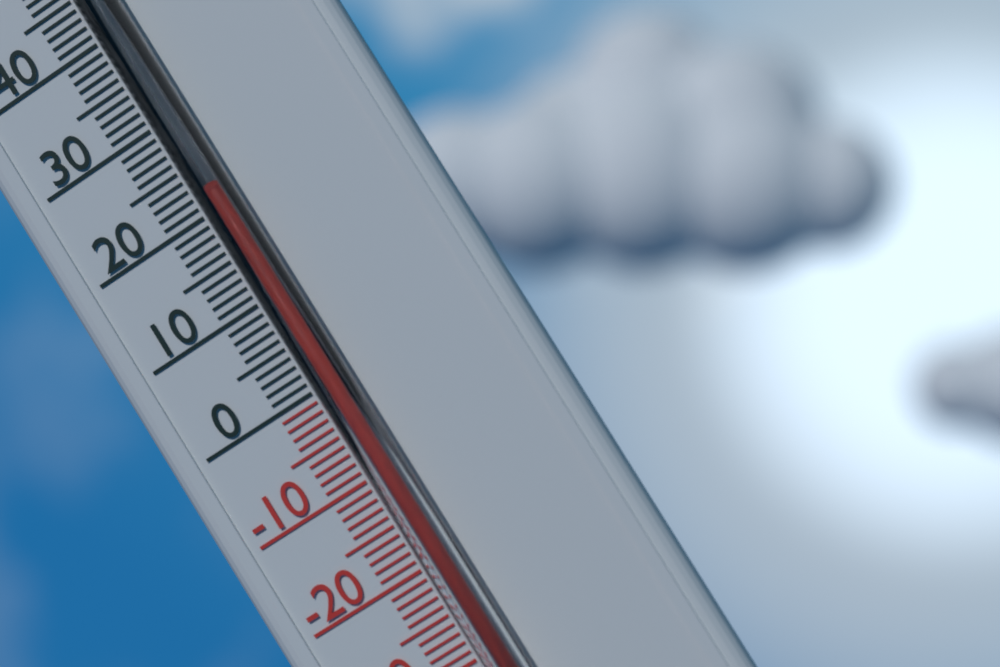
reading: 21 °C
